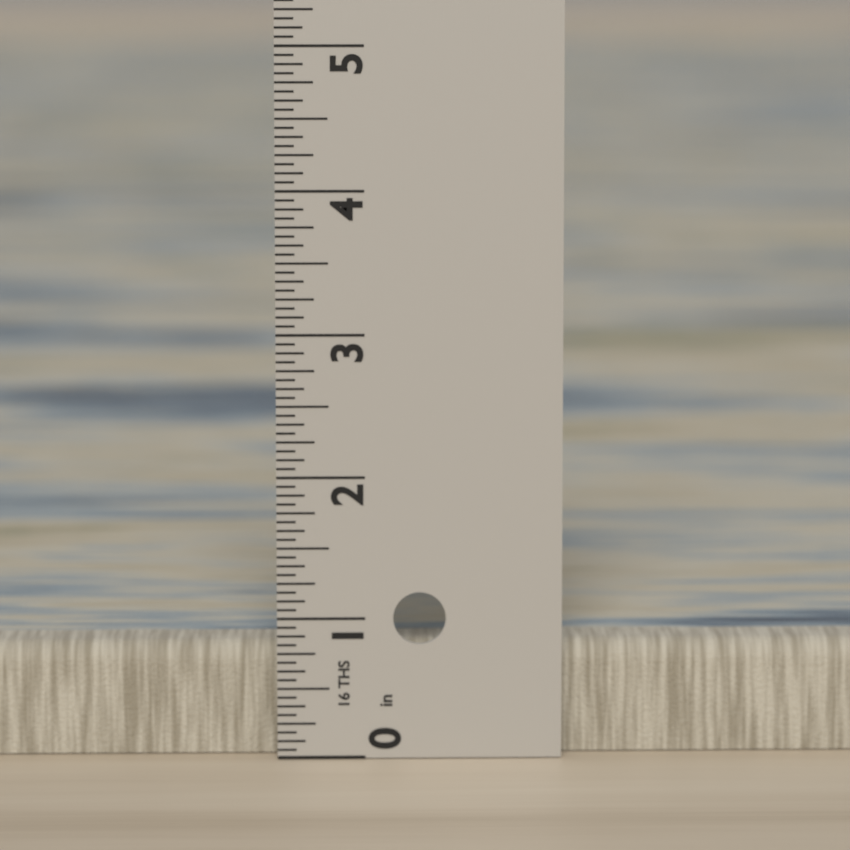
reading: 0.8125 in
